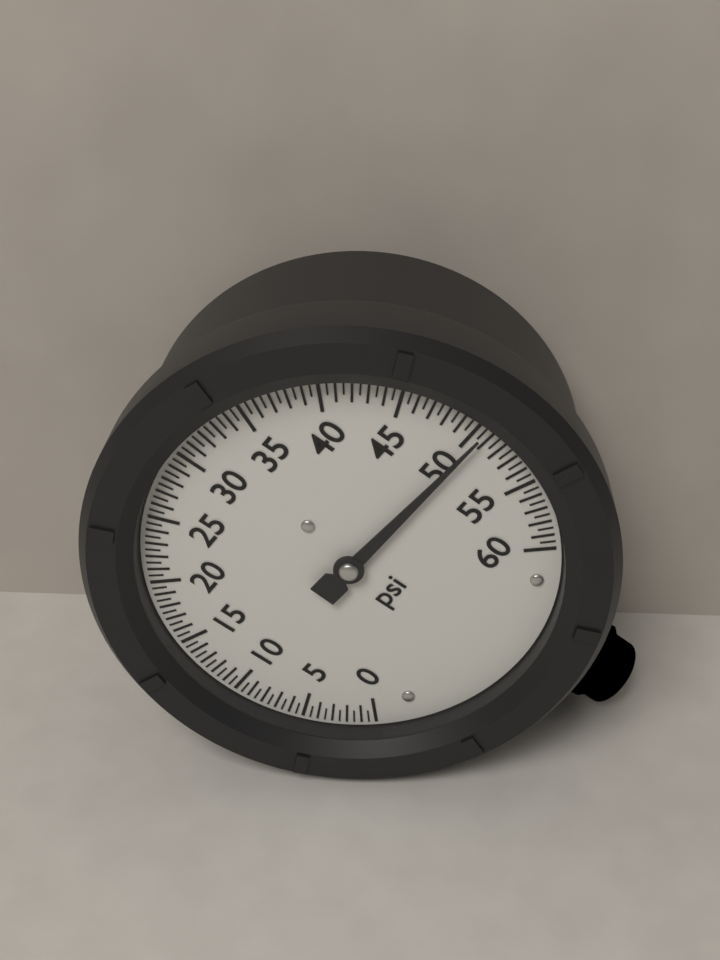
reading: 50.5 psi
